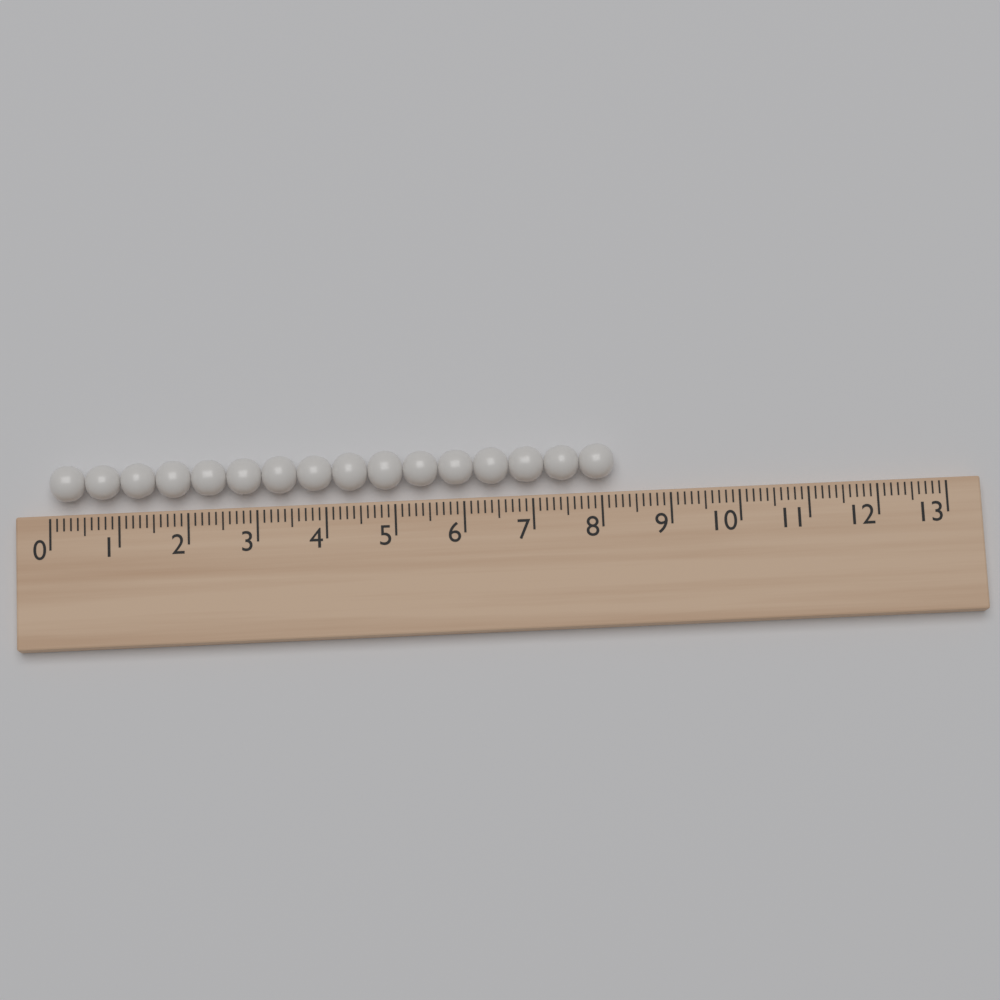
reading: 8.2 (no unit)
